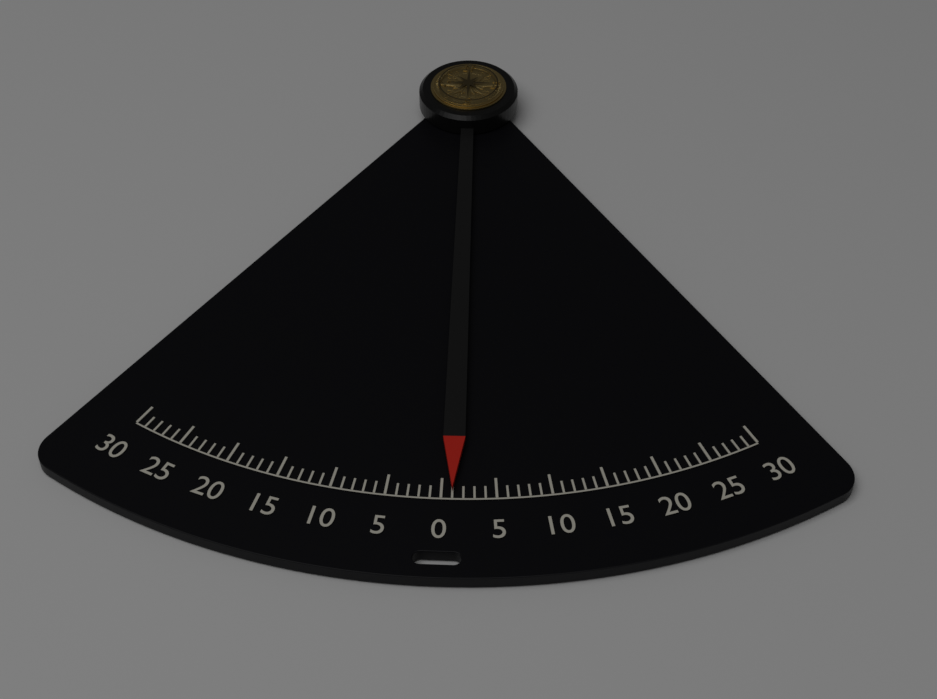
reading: 1 (no unit)
